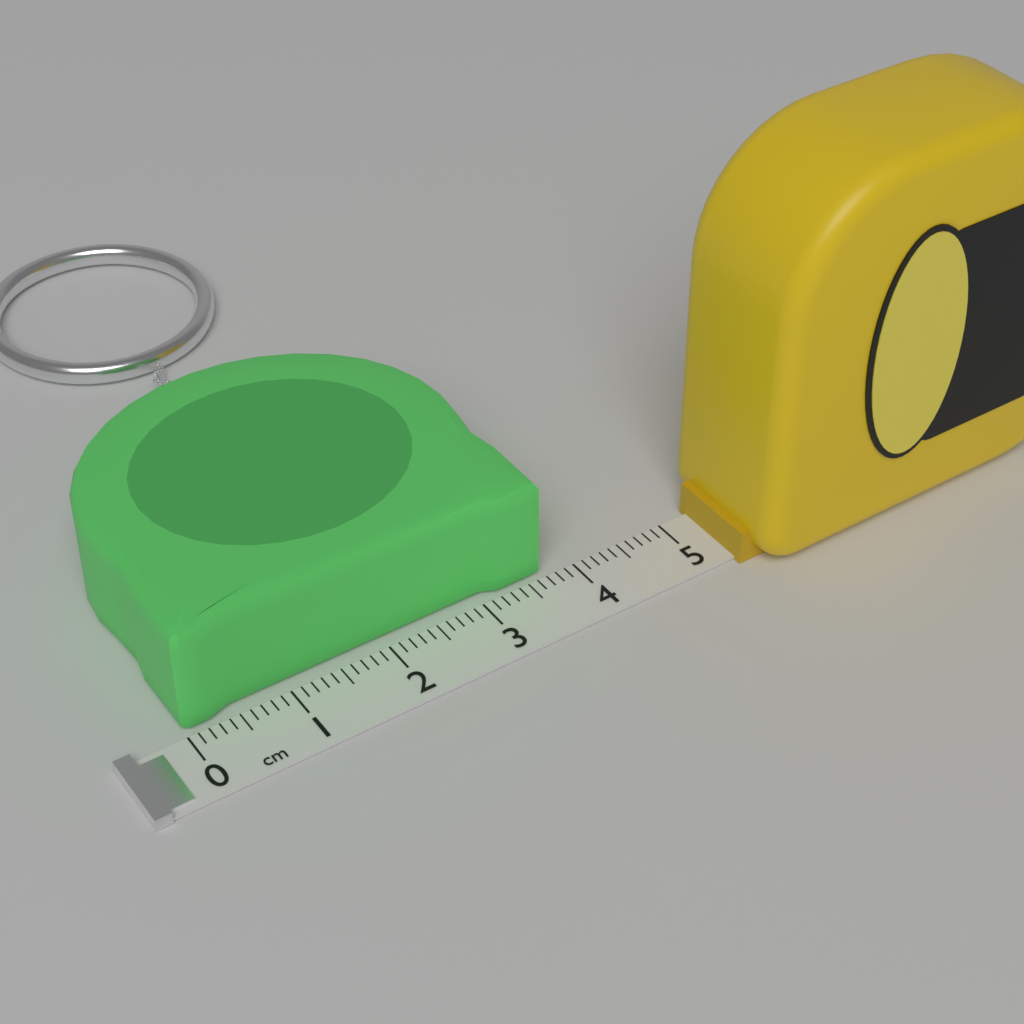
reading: 3.7 cm
